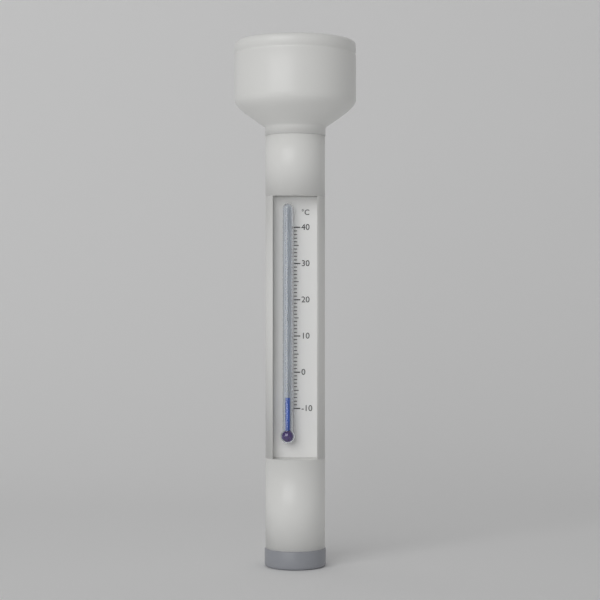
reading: -7 °C
